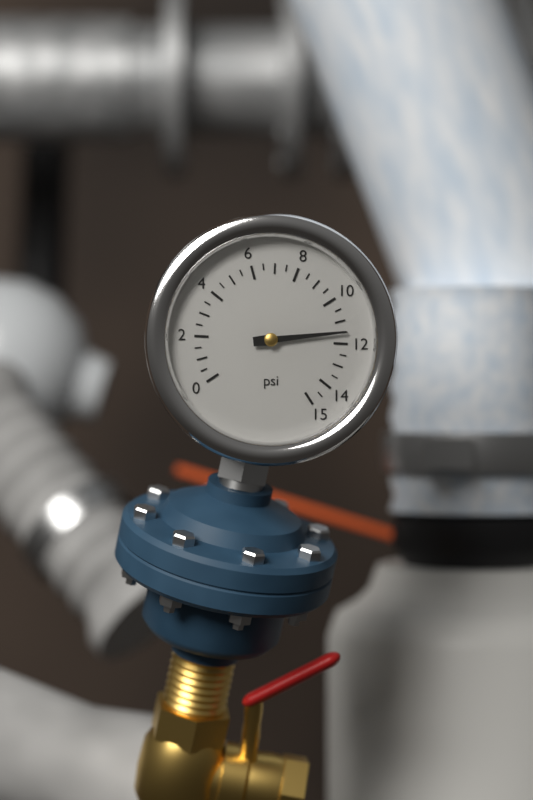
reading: 11.5 psi
